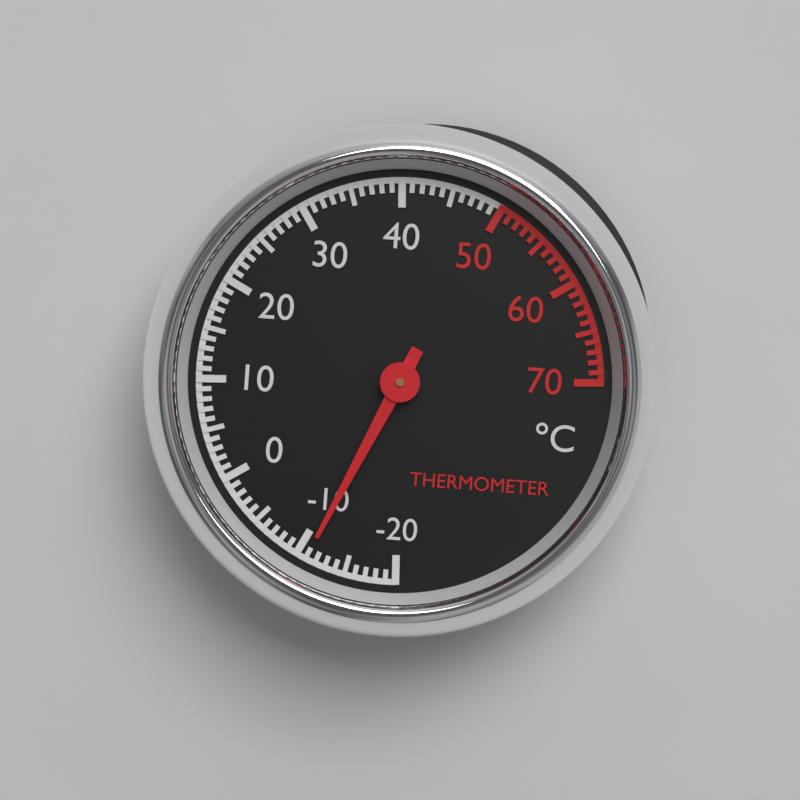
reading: -11 °C
